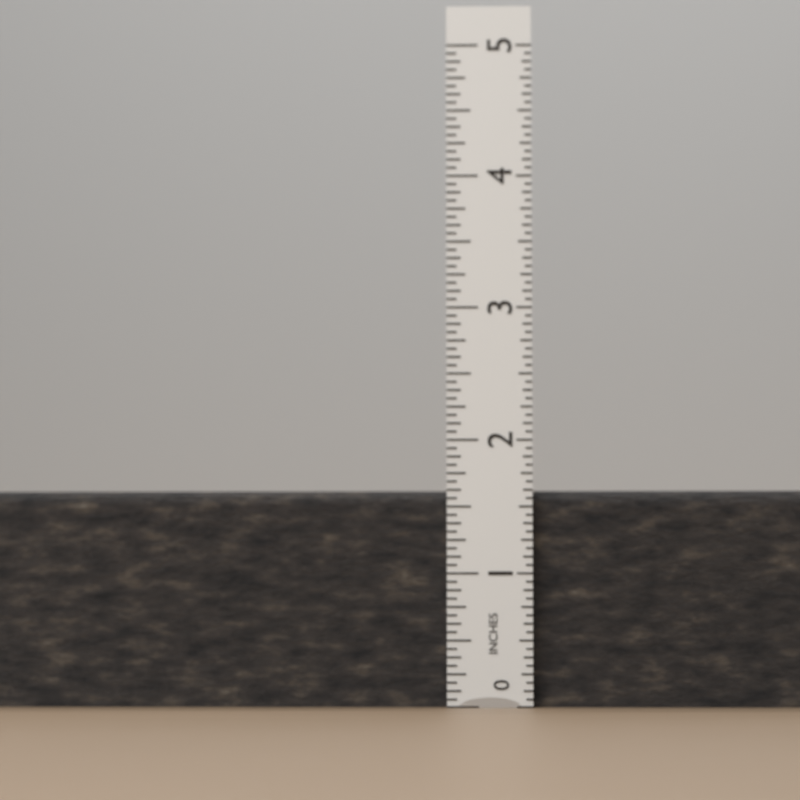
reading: 1.6250 in
